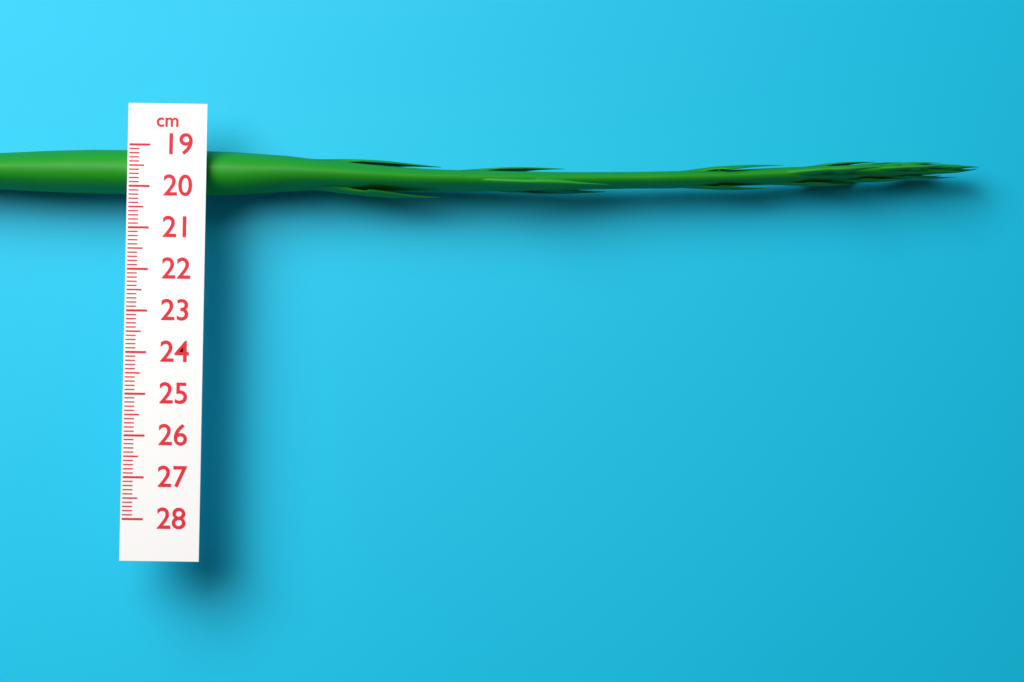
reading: 20.1 cm
